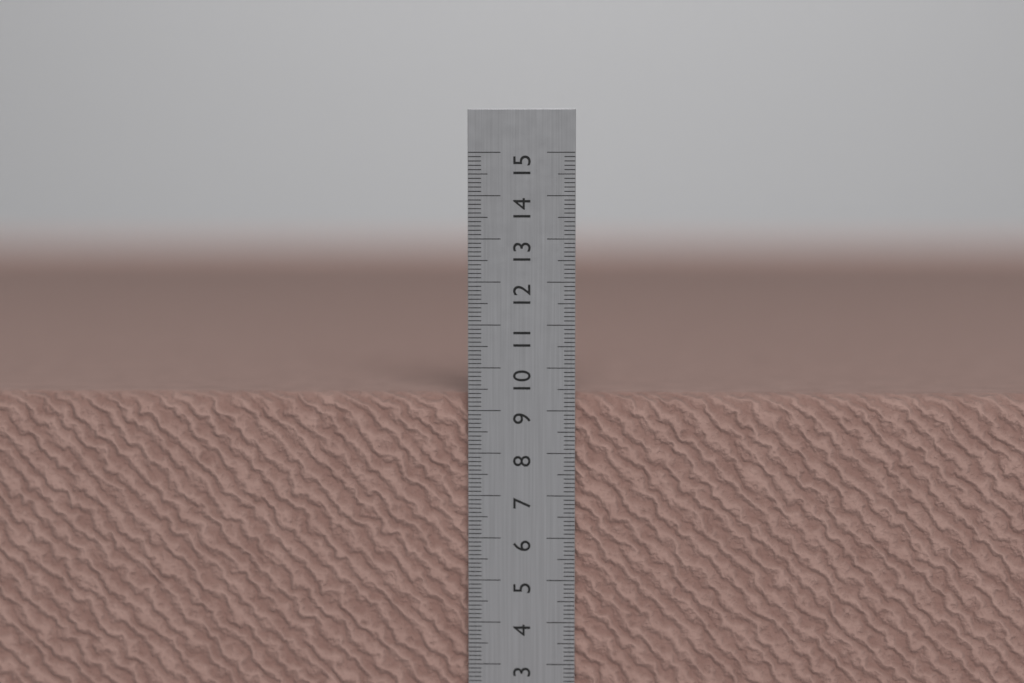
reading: 9.4 cm
